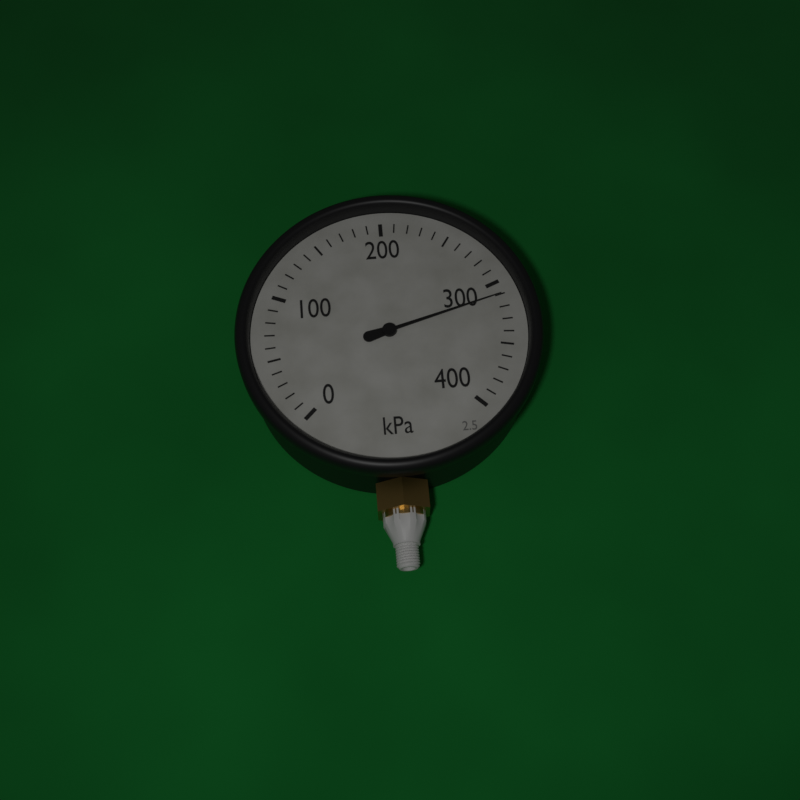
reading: 310 kPa
